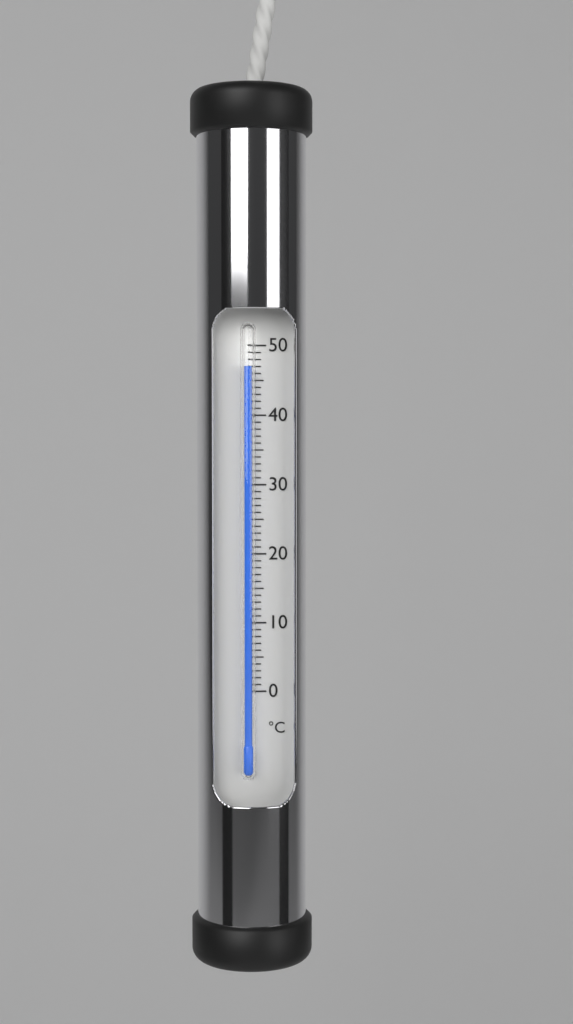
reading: 47 °C
